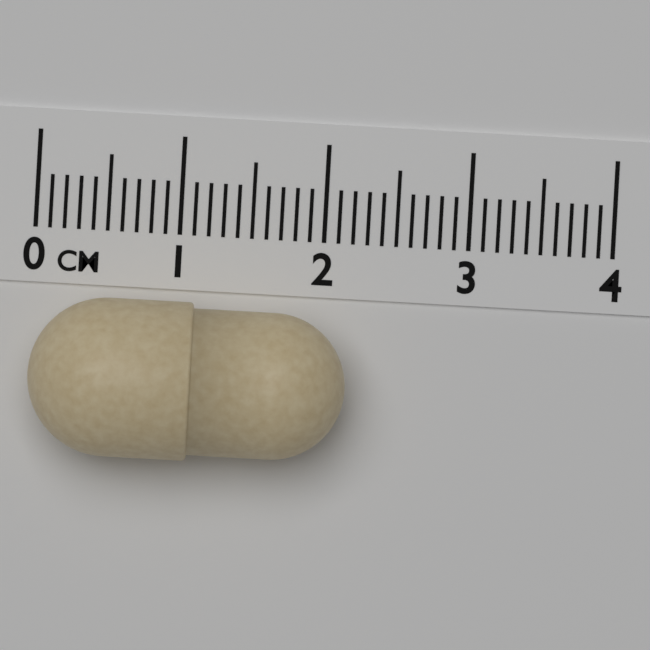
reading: 2.2 cm
